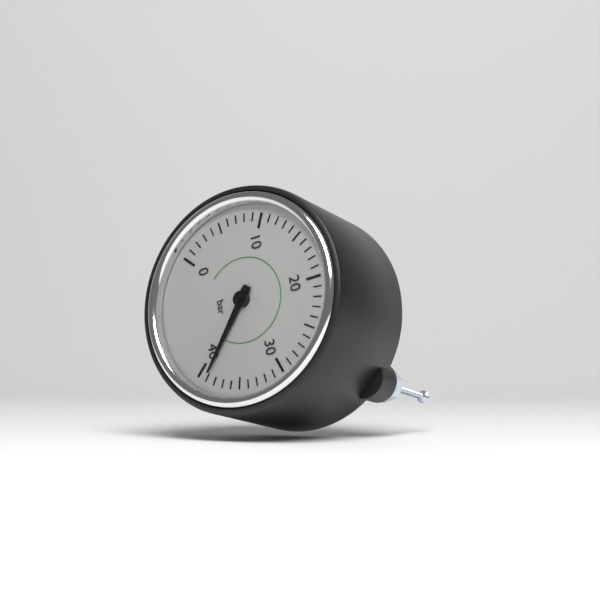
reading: 39 bar
